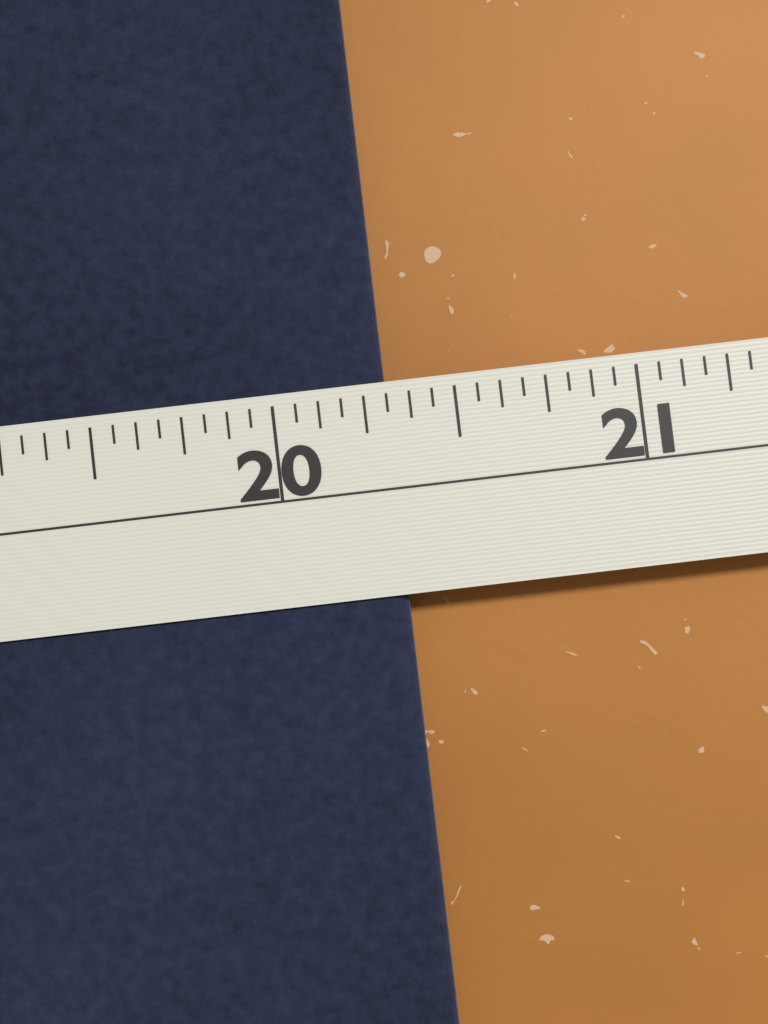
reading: 20.3125 in
